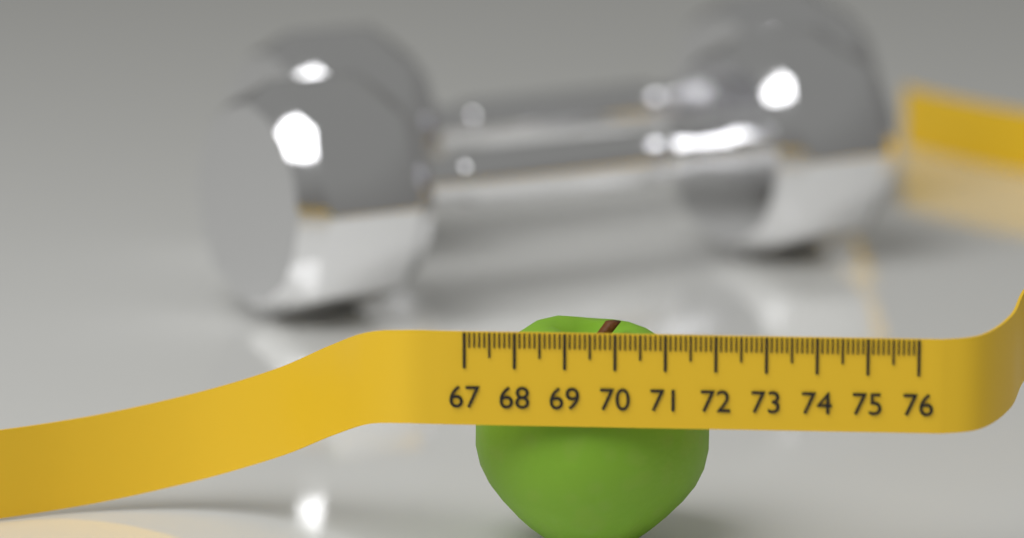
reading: 71.8 (no unit)
